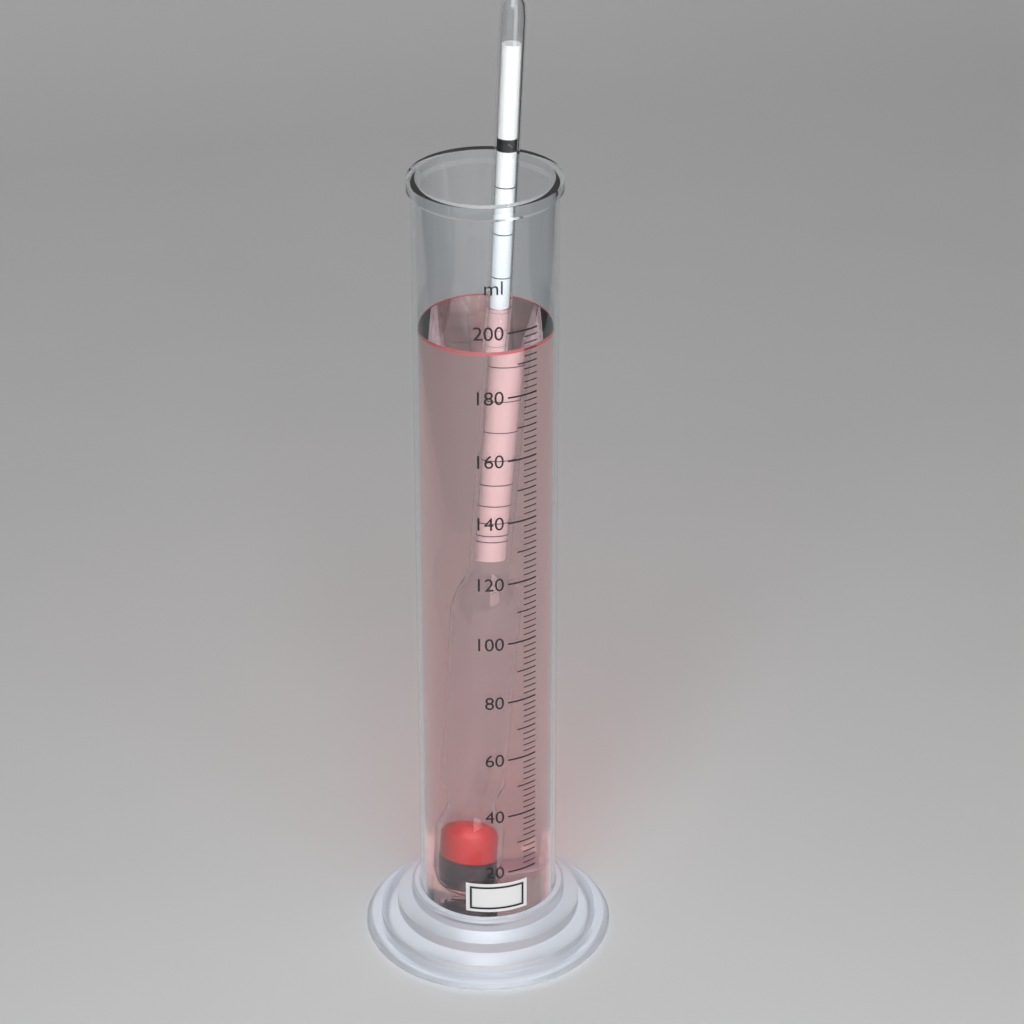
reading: 194 ml
